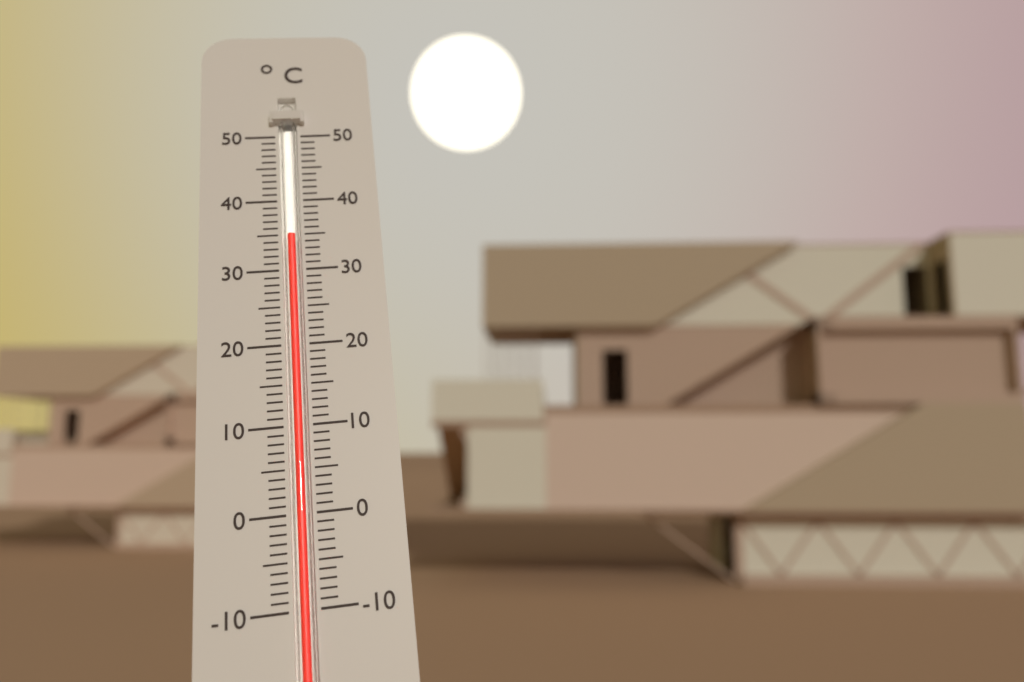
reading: 35 °C
